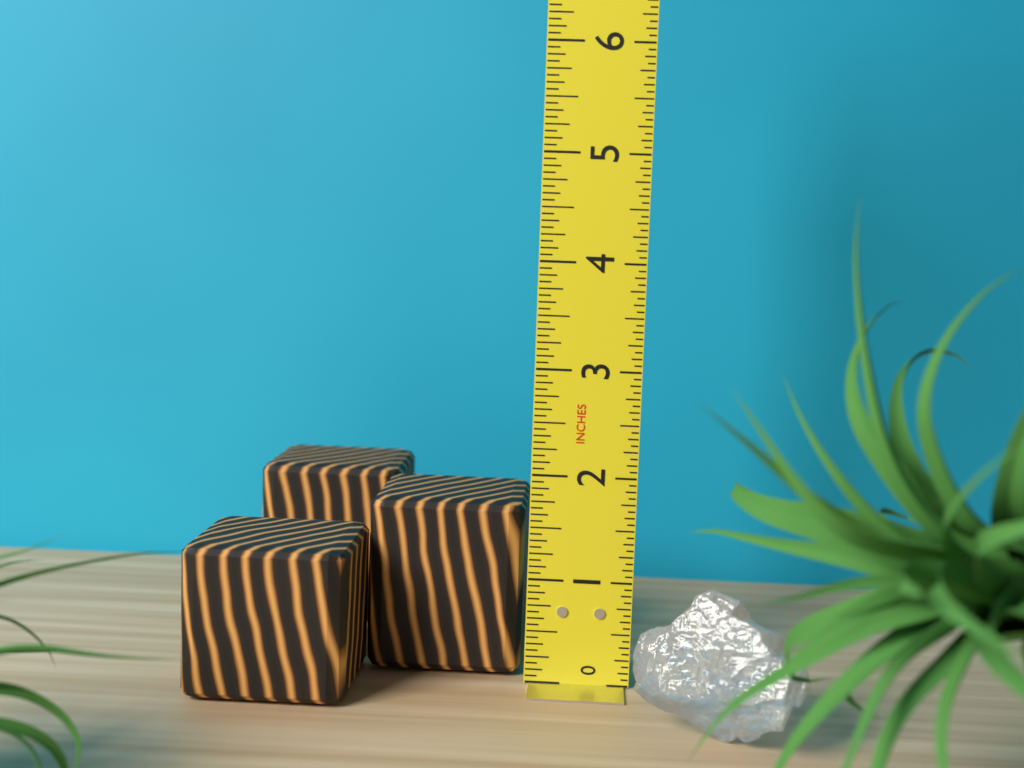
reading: 1.6875 in
